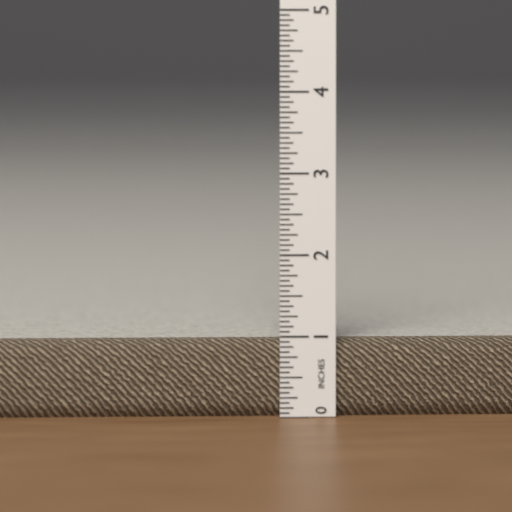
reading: 0.9375 in
